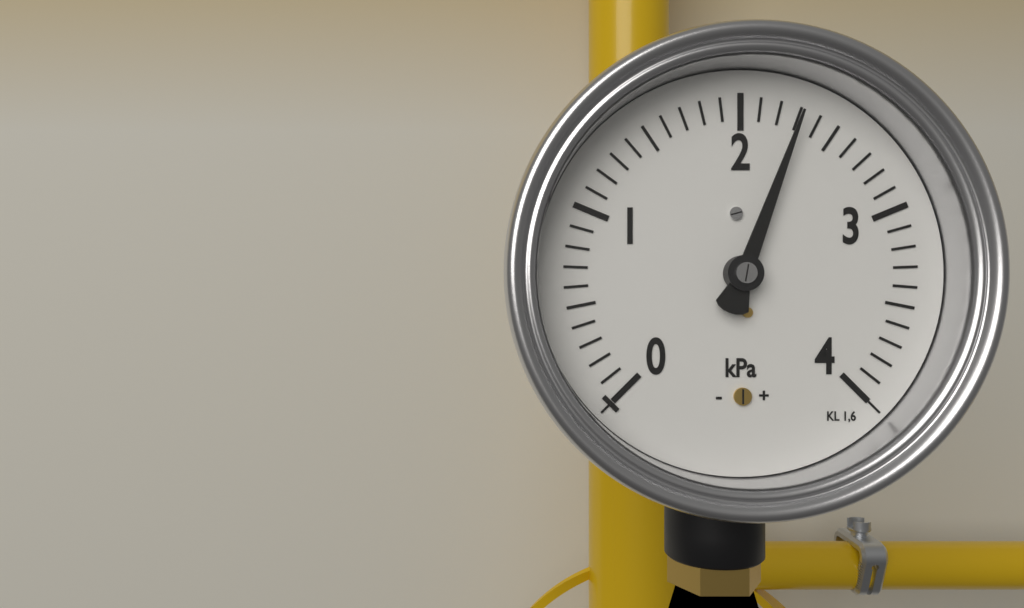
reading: 2.3 kPa
